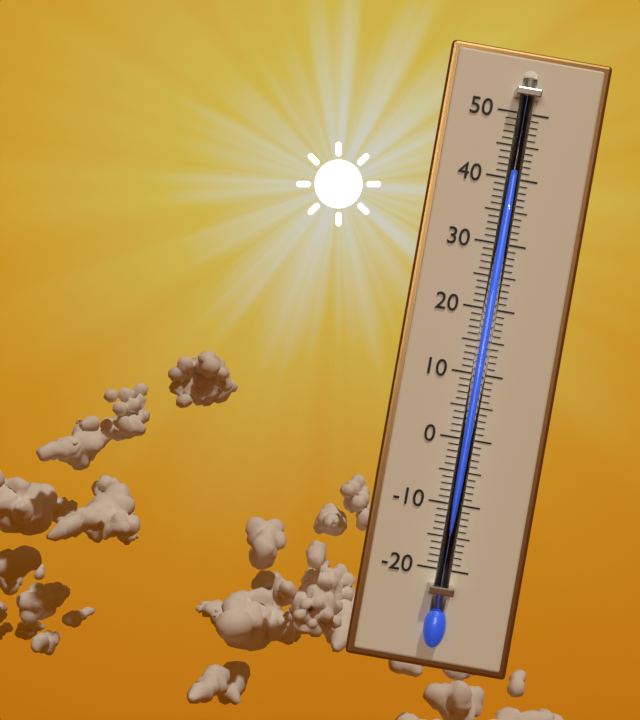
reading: 40 (no unit)
